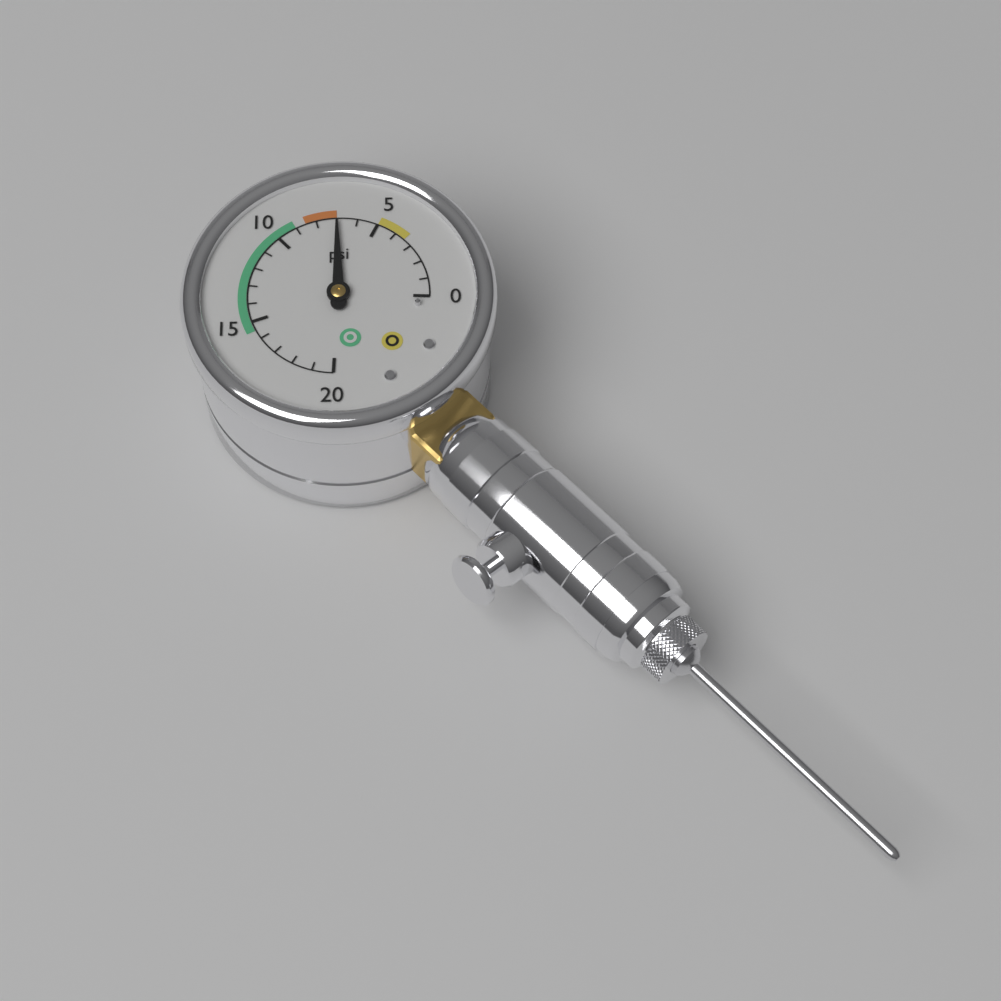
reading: 7 psi
